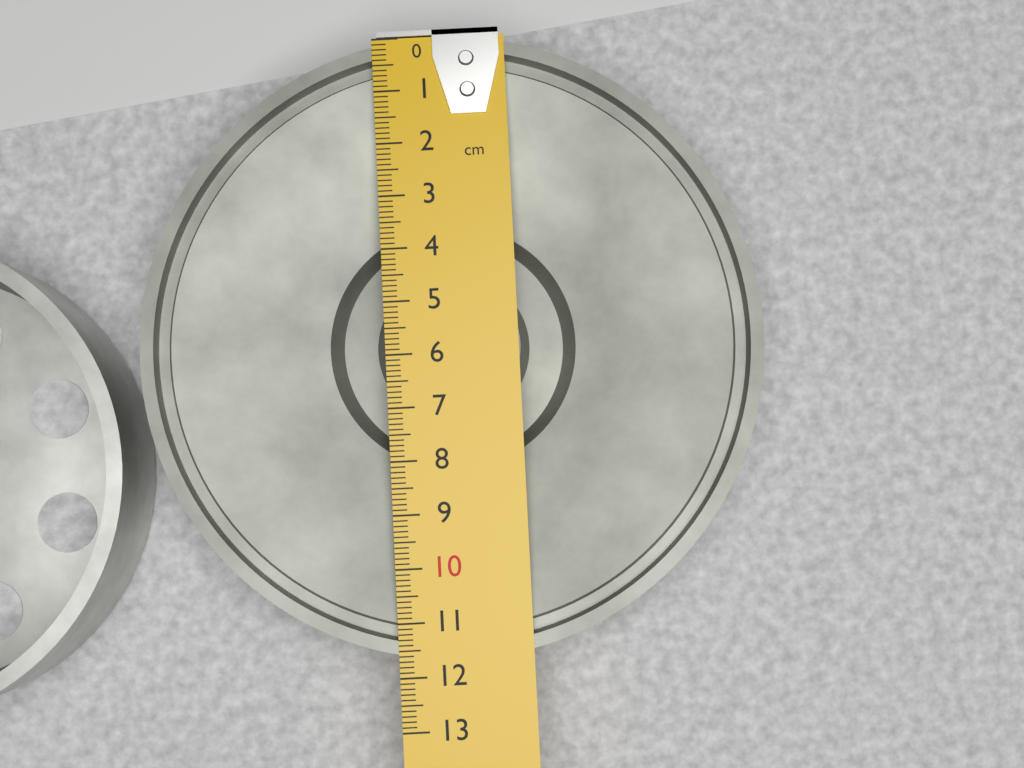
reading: 11.7 cm
